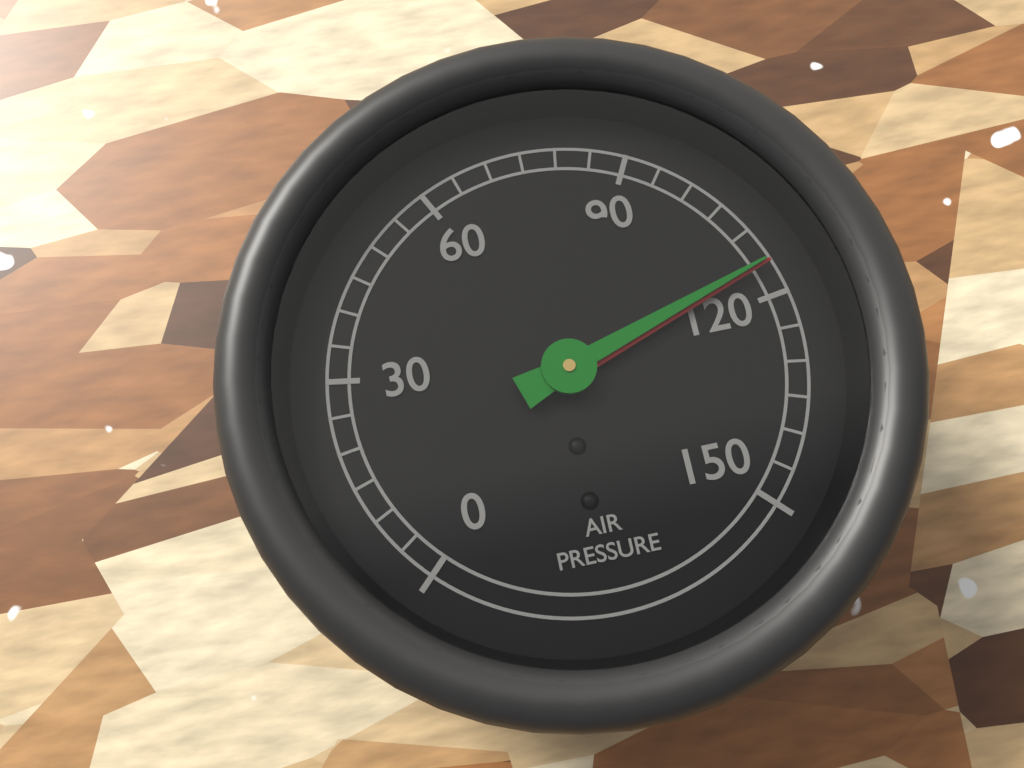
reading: 115 (no unit)
